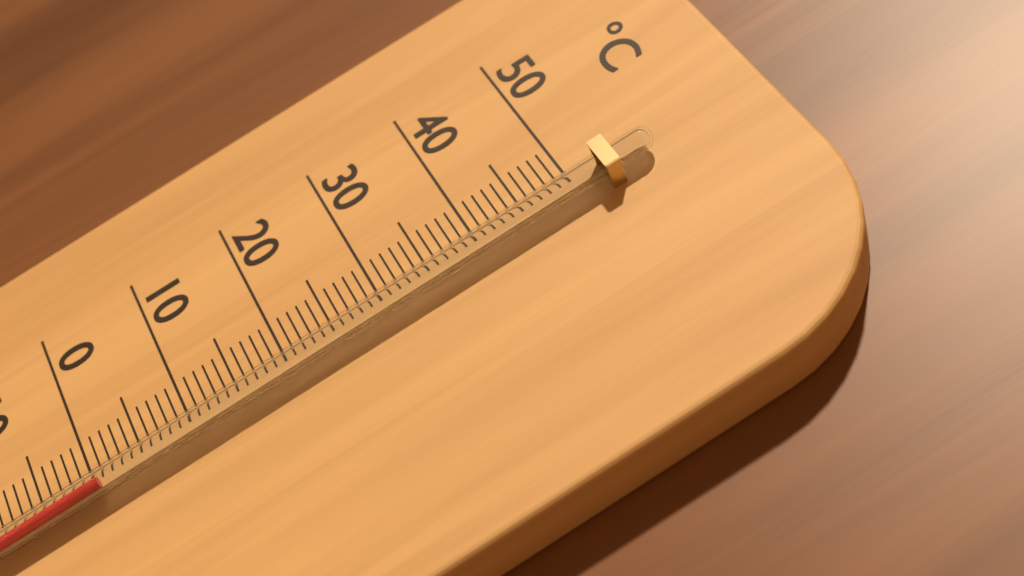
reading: 1 °C
